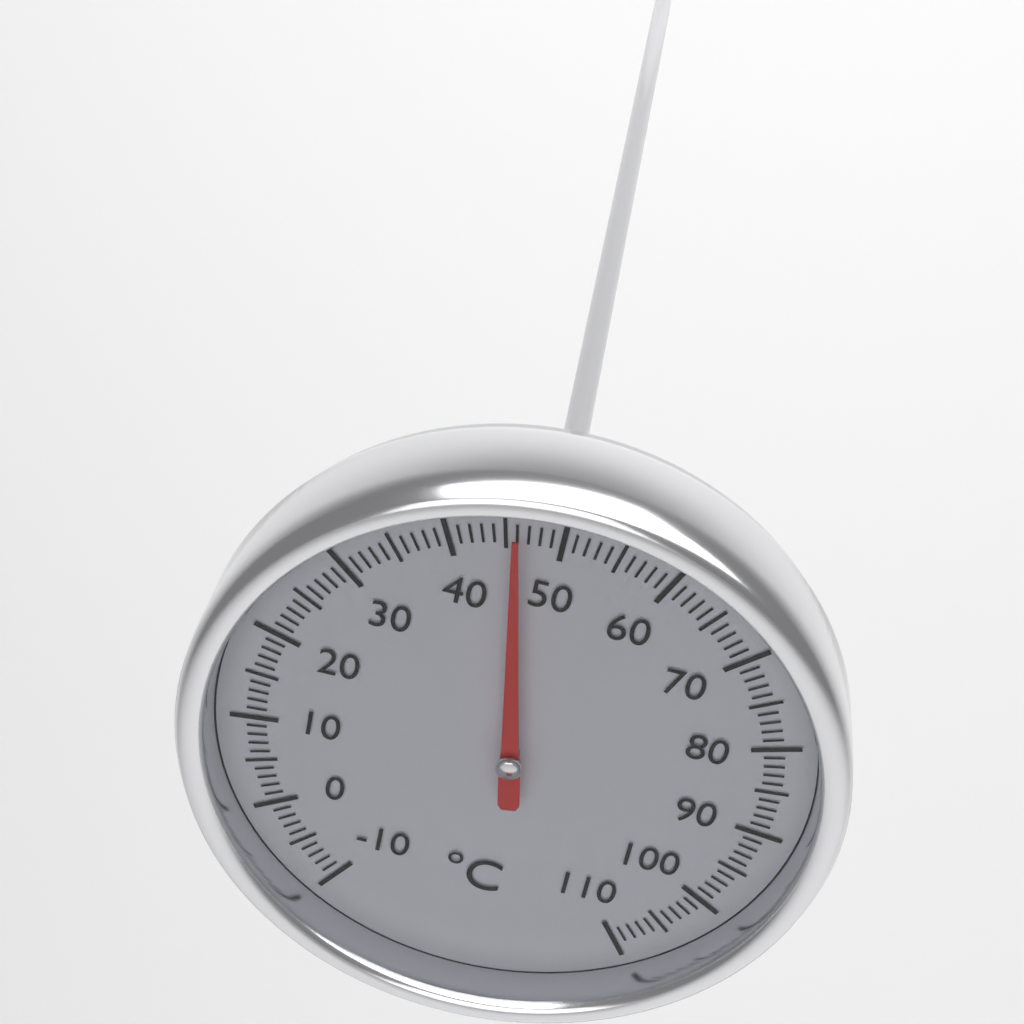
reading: 46 °C
